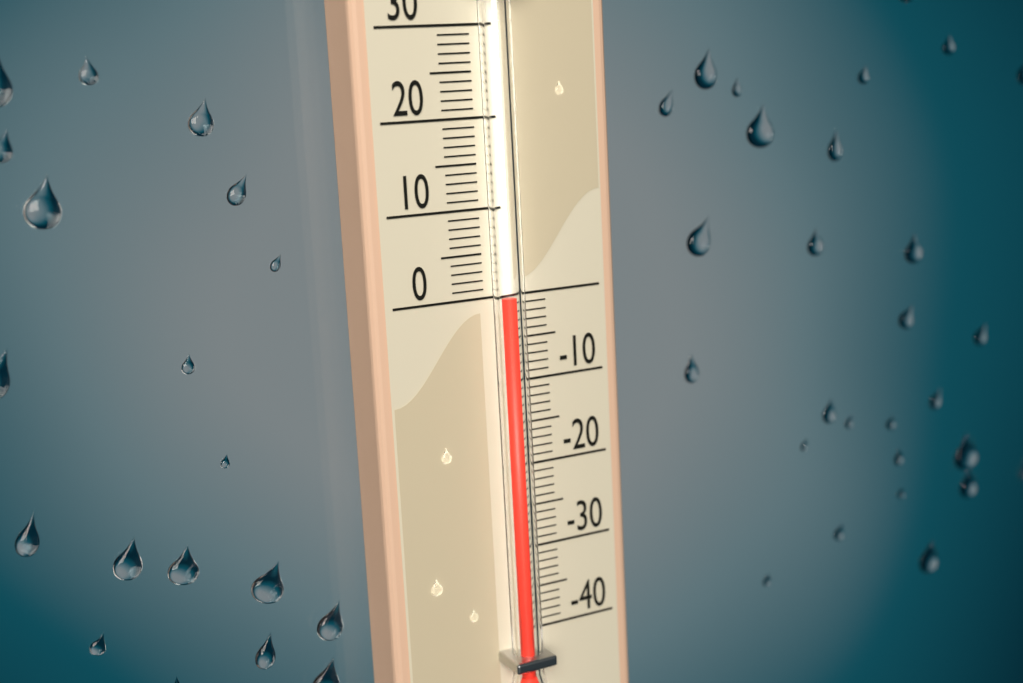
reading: 0 (no unit)
